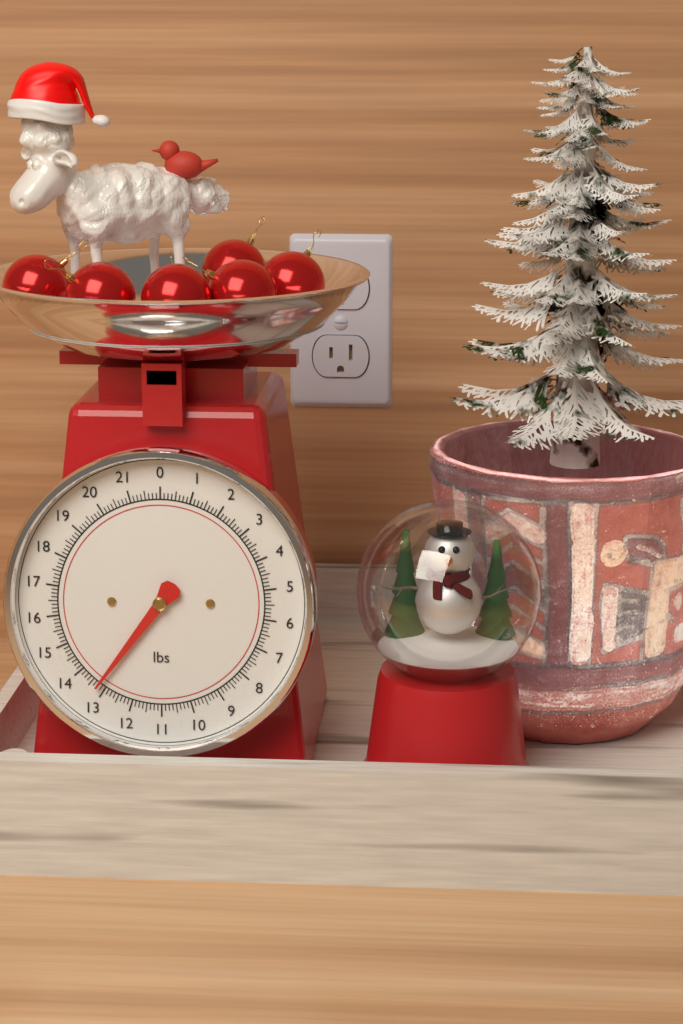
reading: 13.250 lbs
